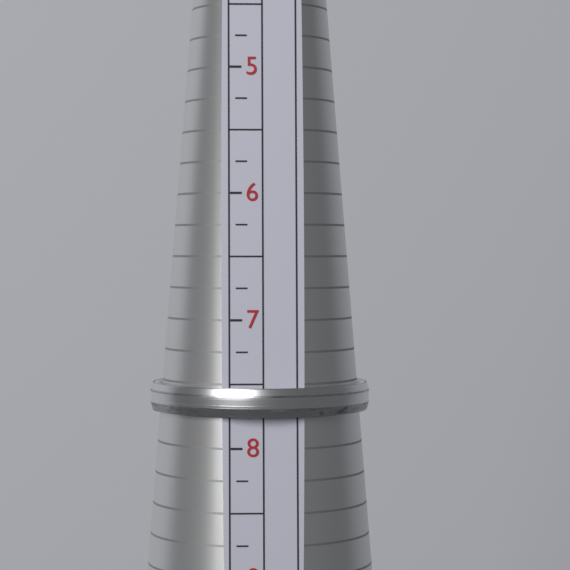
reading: 7.75 (no unit)
